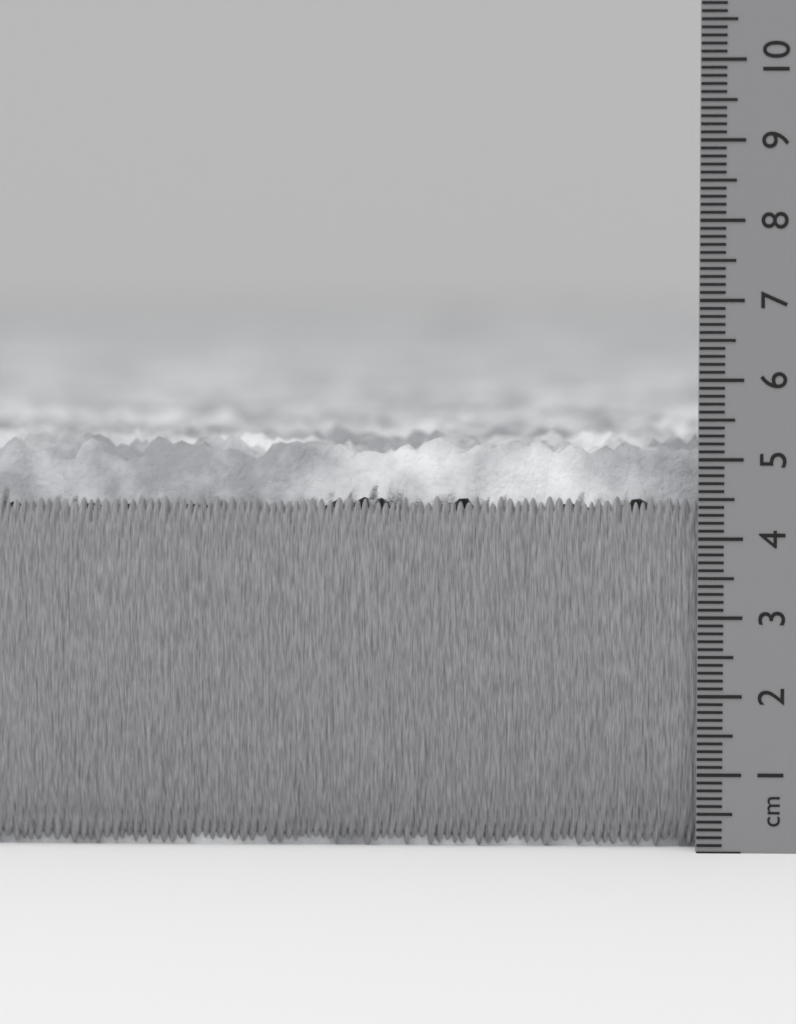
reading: 5.3 cm
